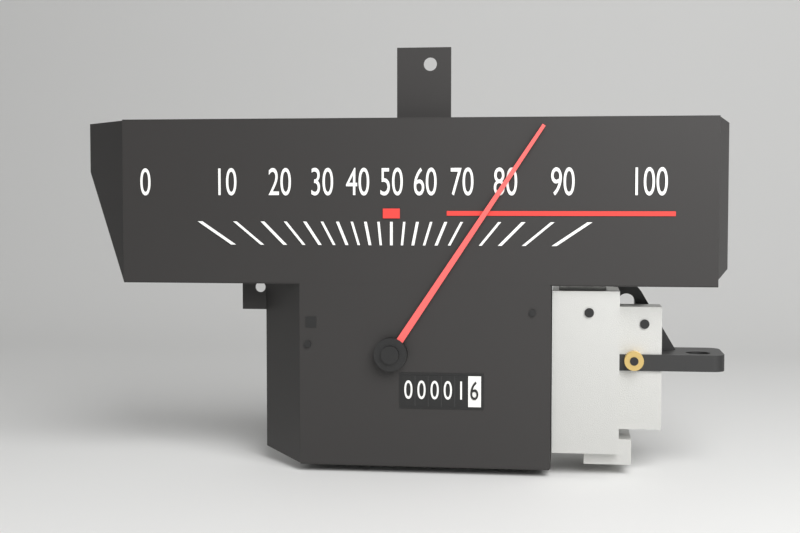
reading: 80 (no unit)
